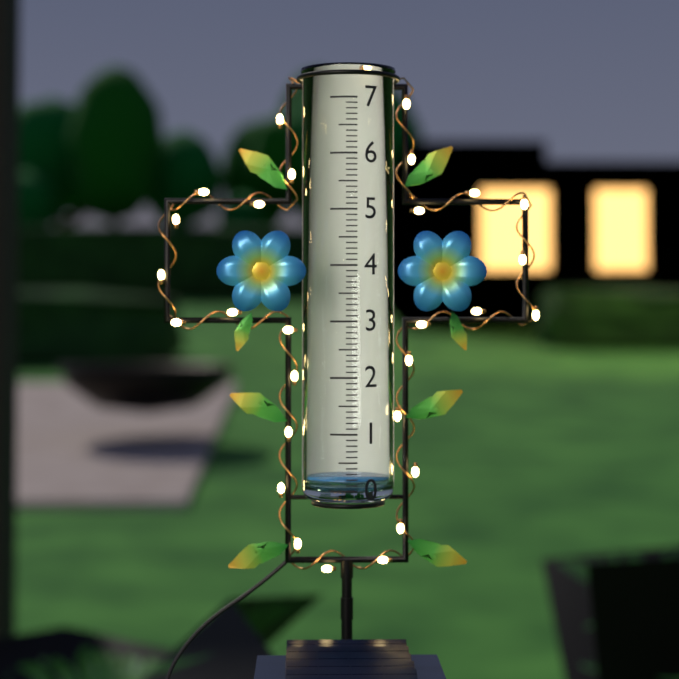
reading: 0.2 (no unit)
